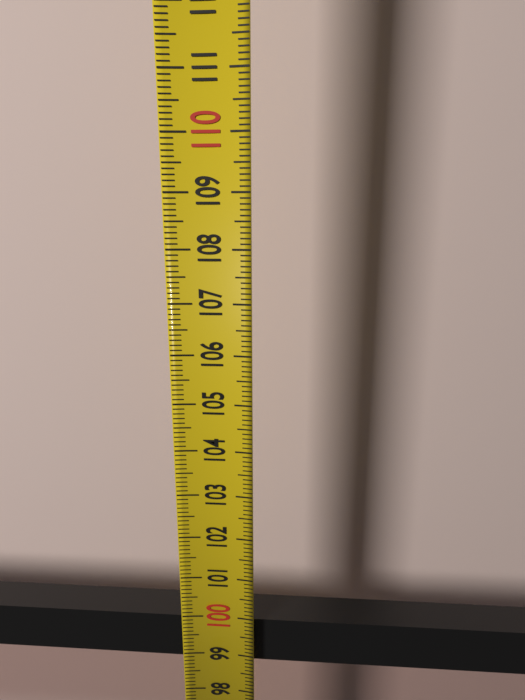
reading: 99.8 (no unit)
